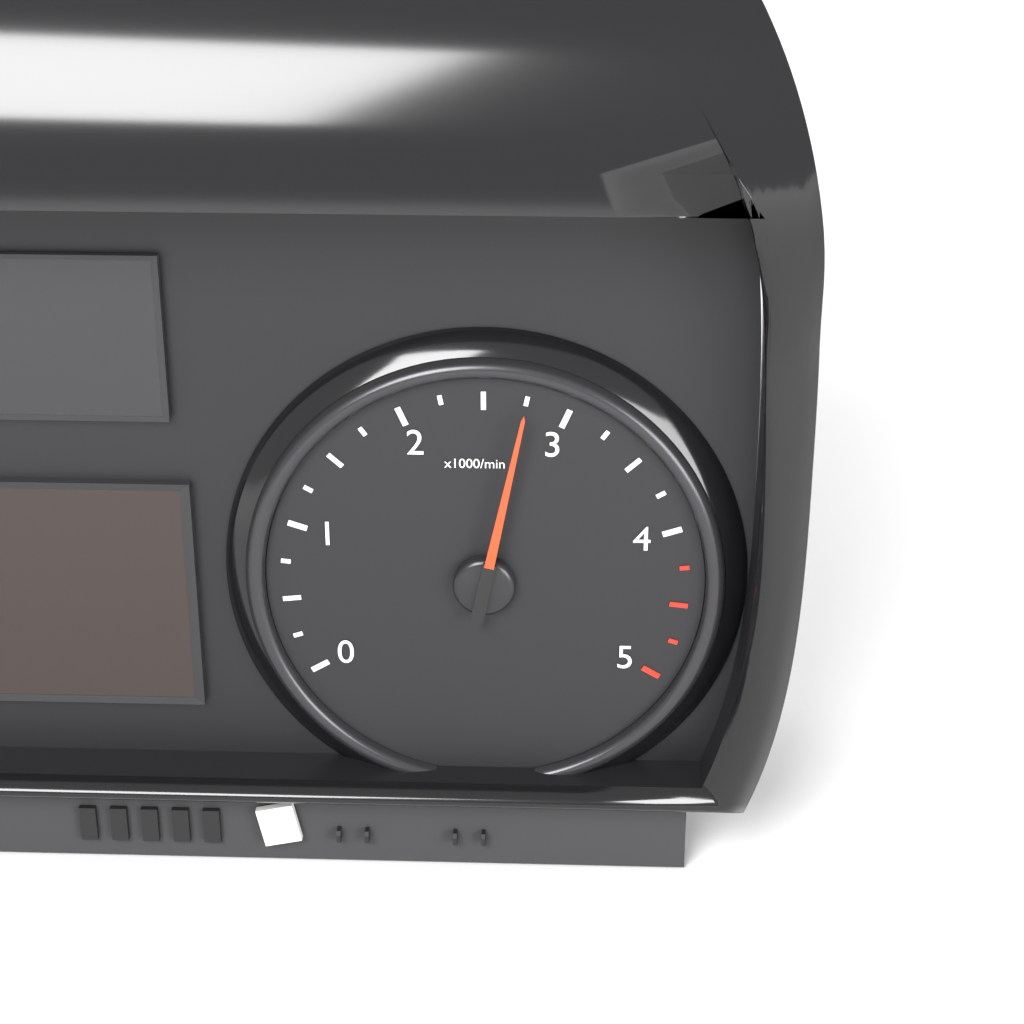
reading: 2.75 x1000/min
